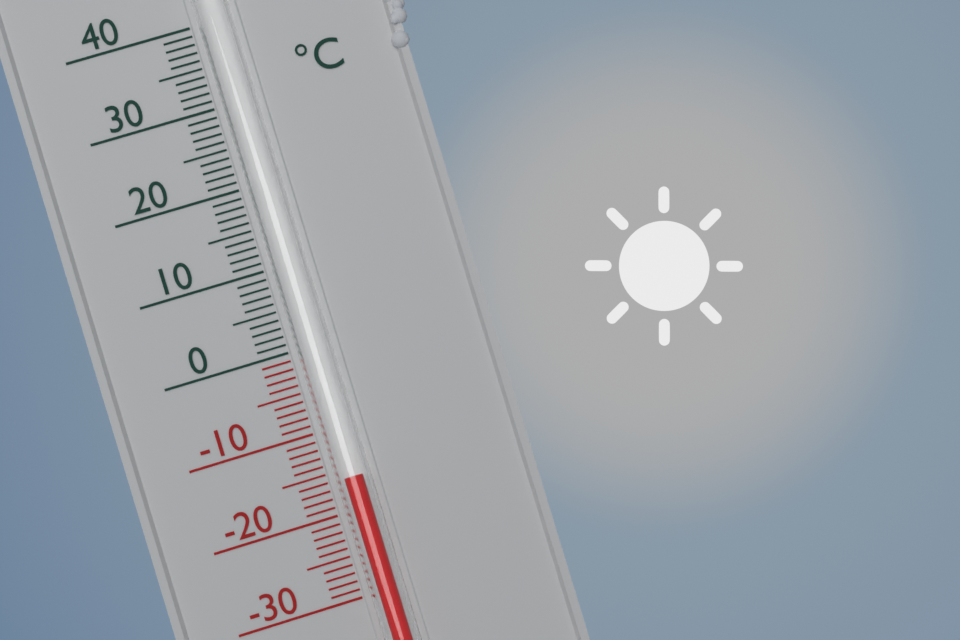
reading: -16 °C
